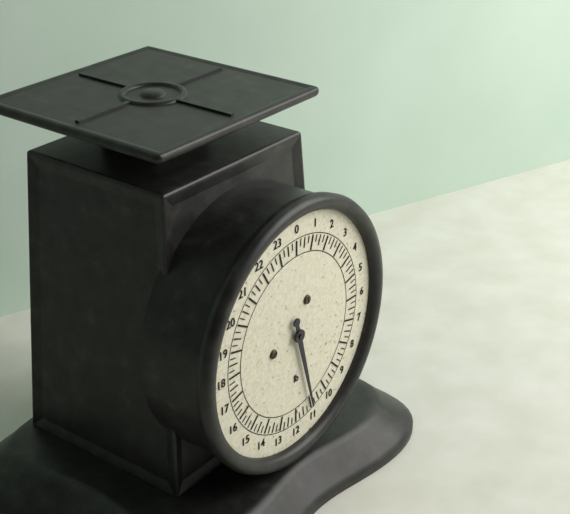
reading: 11.00 lb
